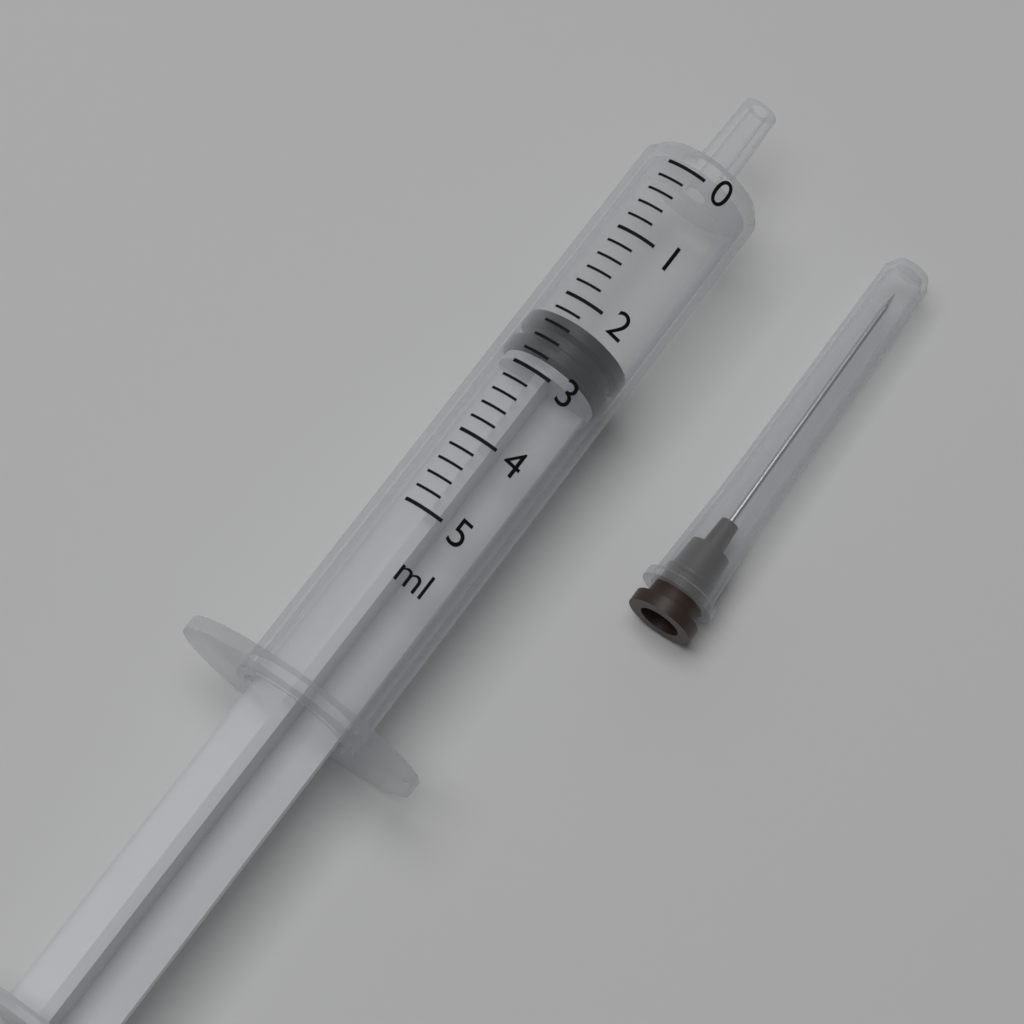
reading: 2.2 ml
